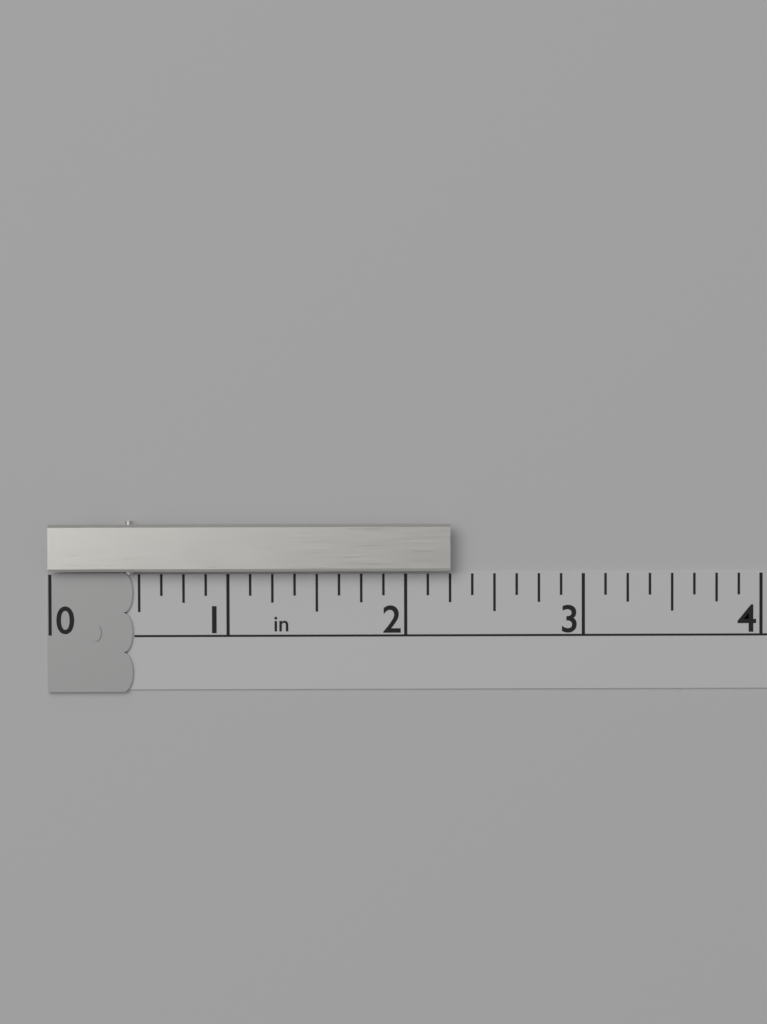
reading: 2.250 in
